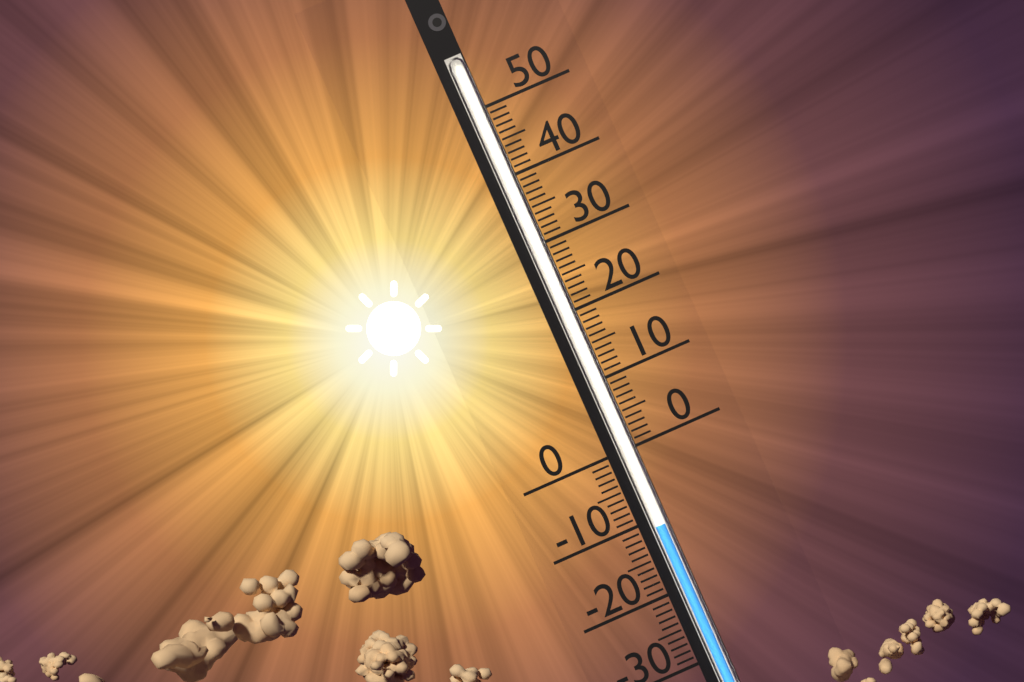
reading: -11 (no unit)
